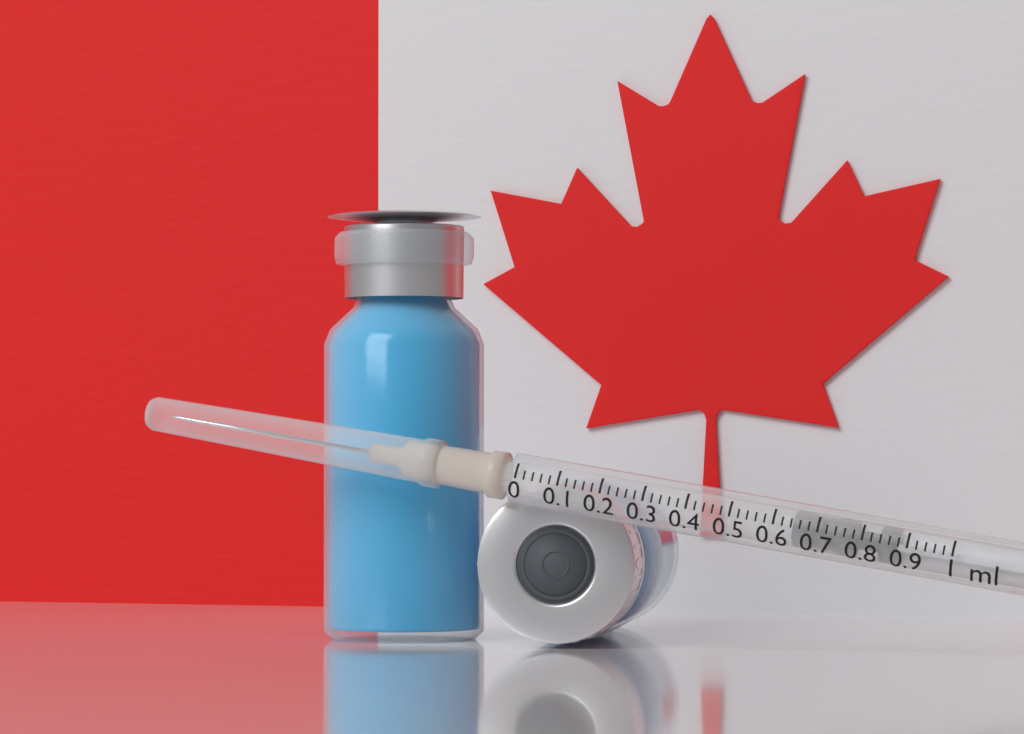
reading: 0.64 ml
